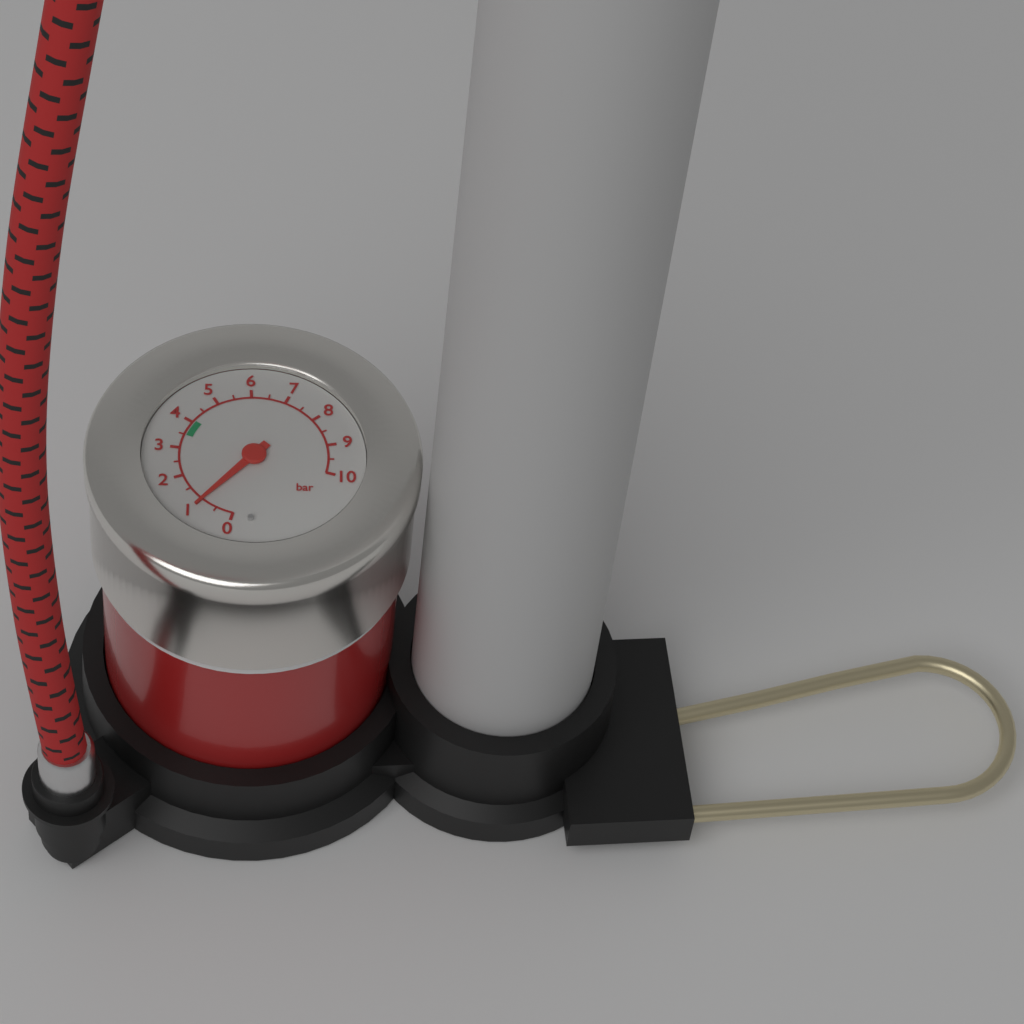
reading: 1.0 bar
